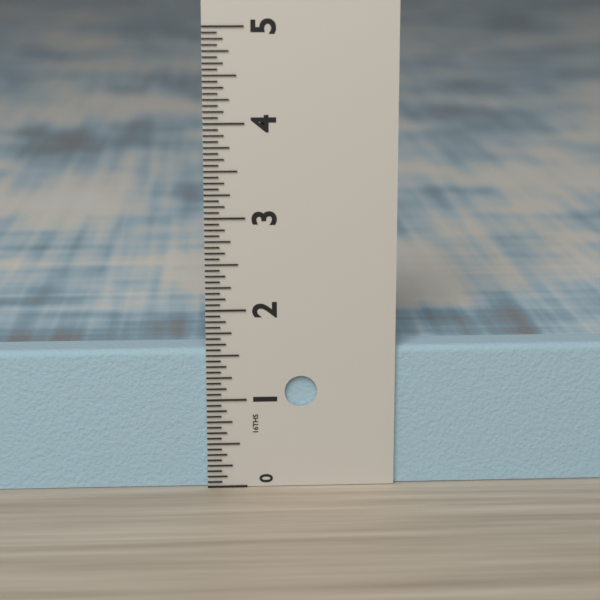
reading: 1.5625 in
